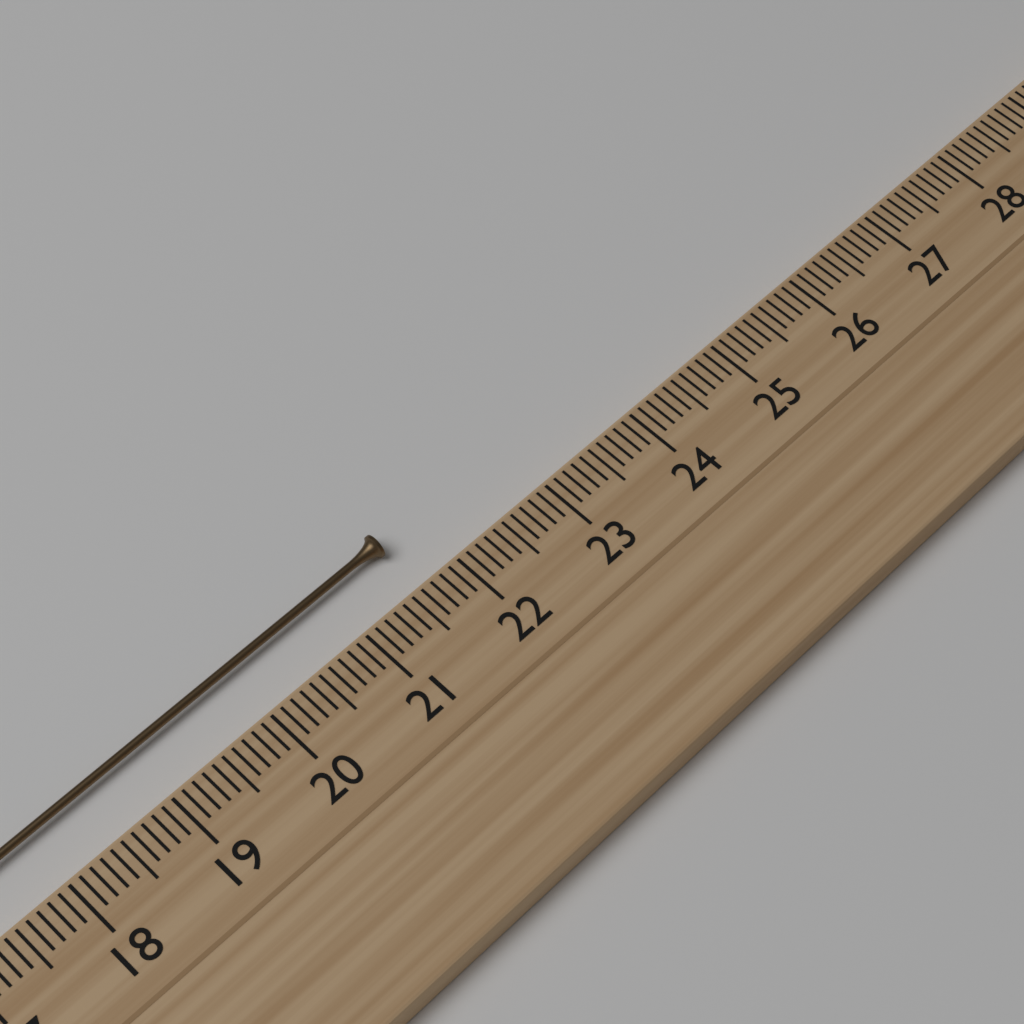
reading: 21.7 cm
